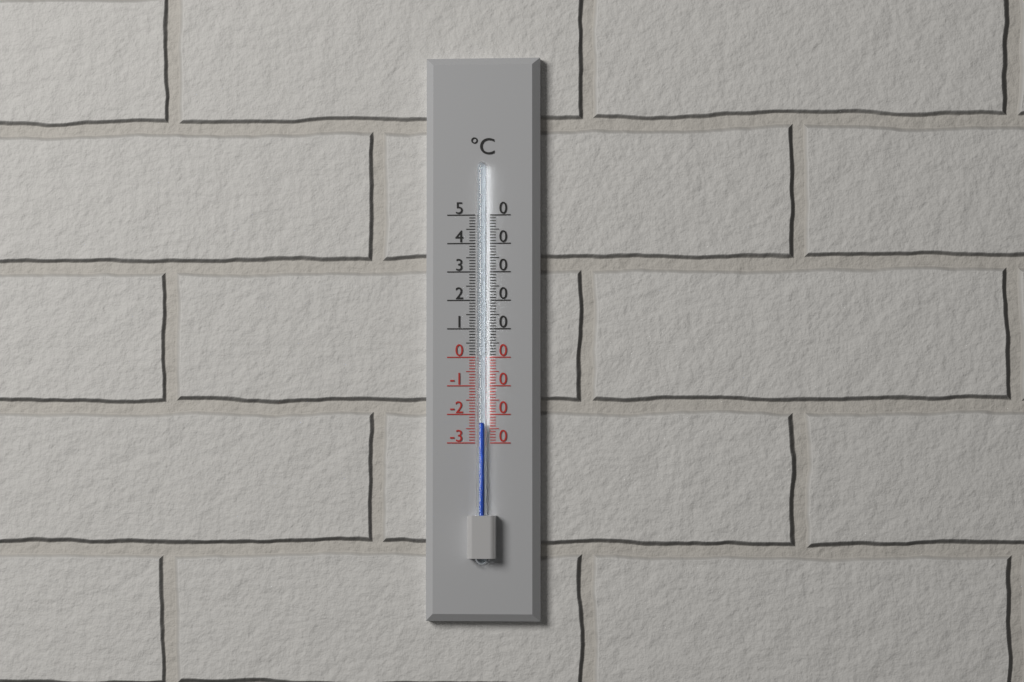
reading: -23 °C
